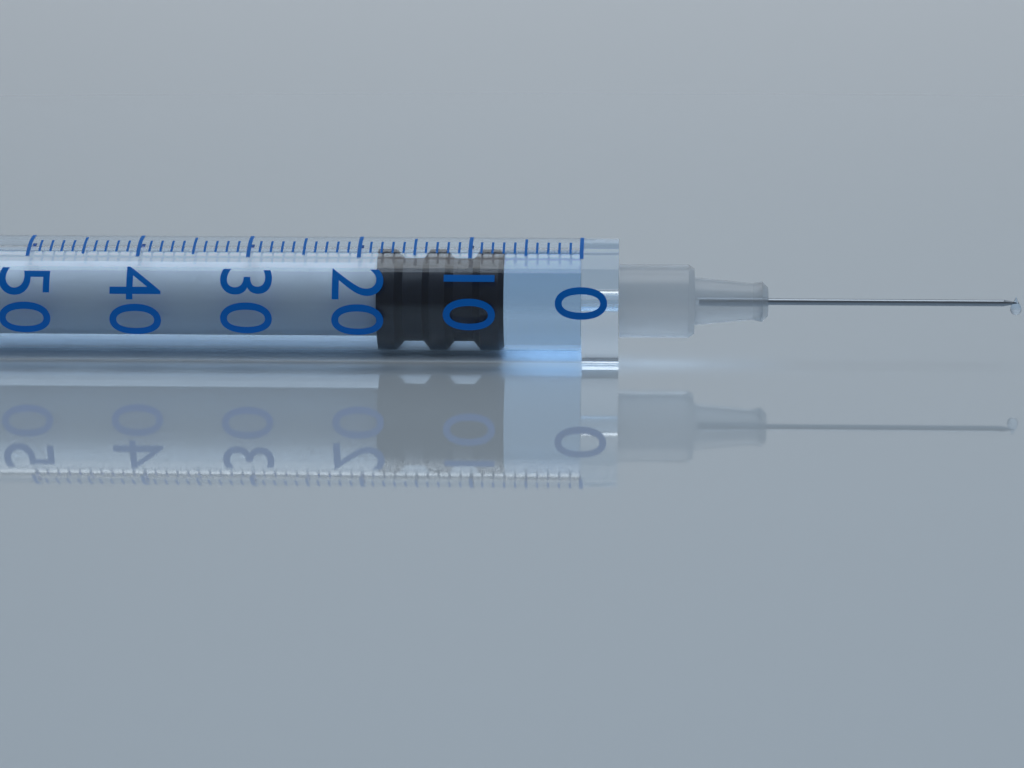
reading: 7 (no unit)
